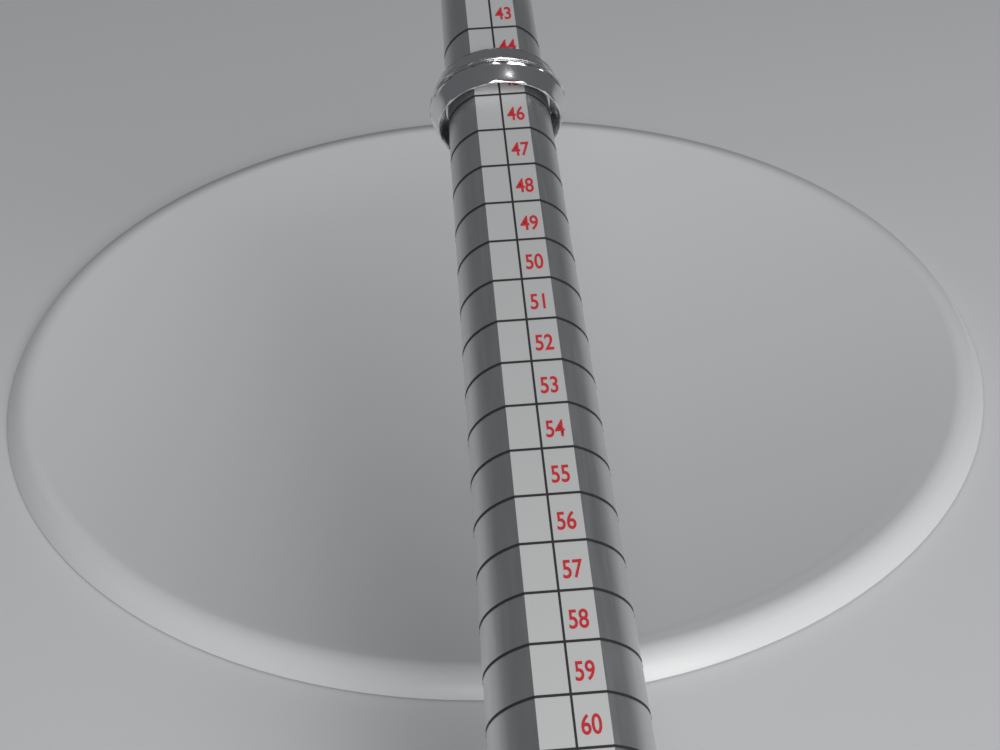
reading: 45 (no unit)
